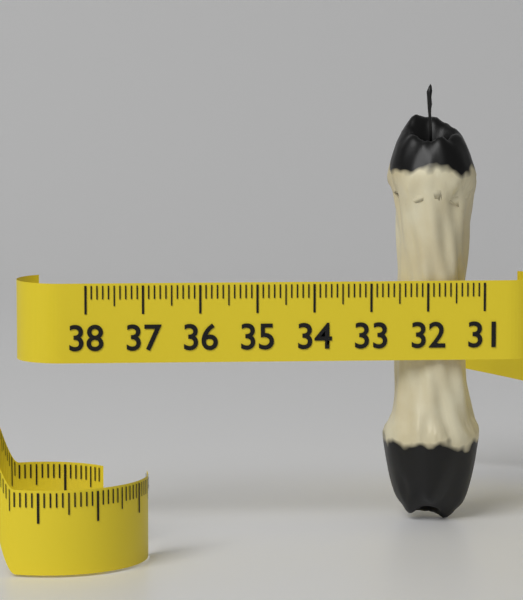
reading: 32.7 (no unit)
